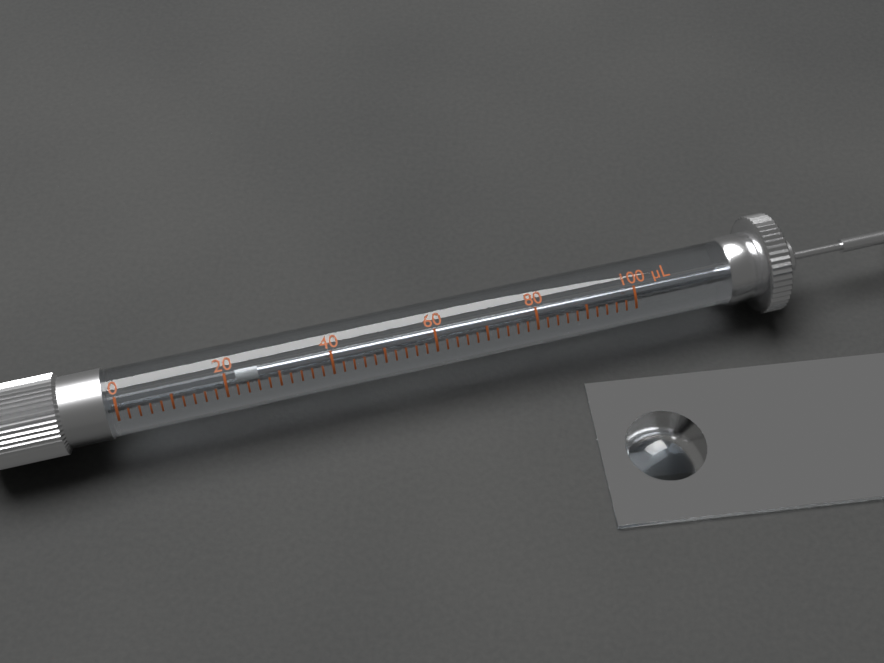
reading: 22 µL
